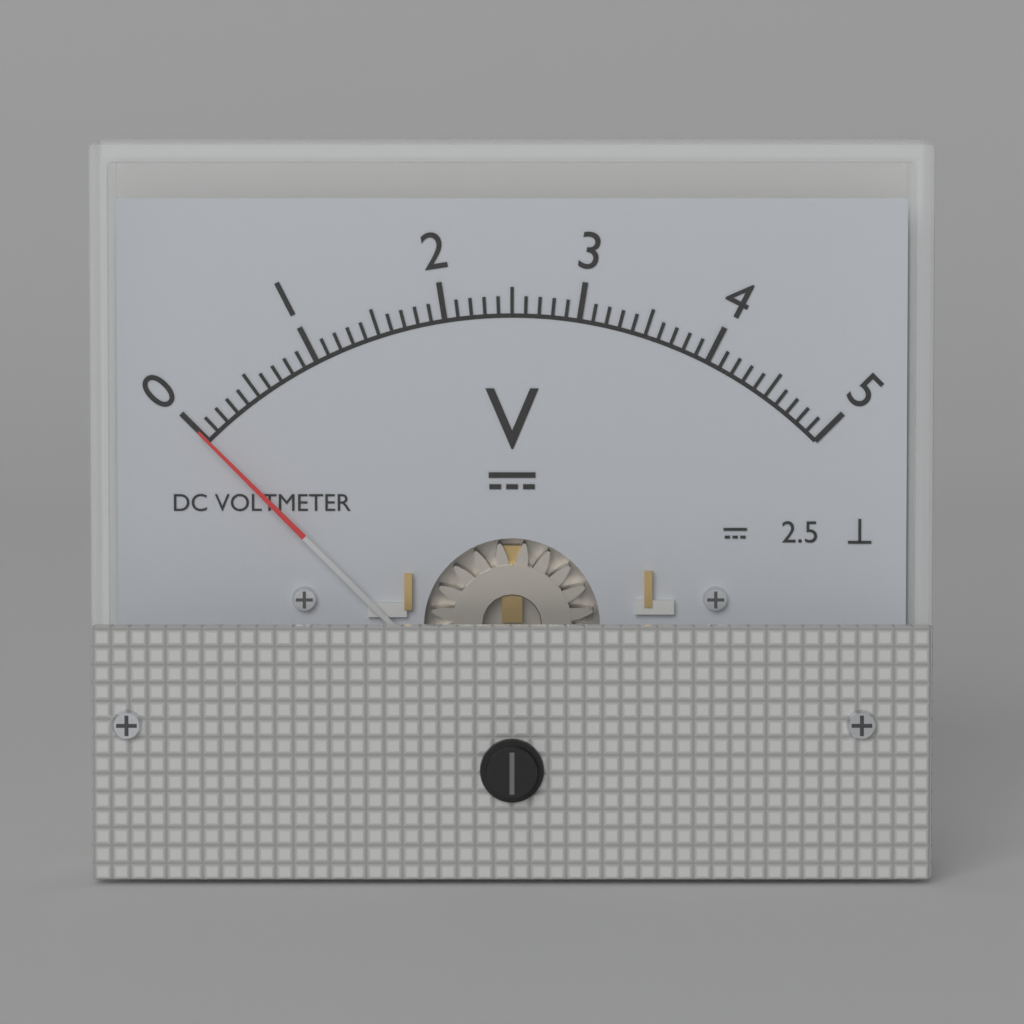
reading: 0.0 V
